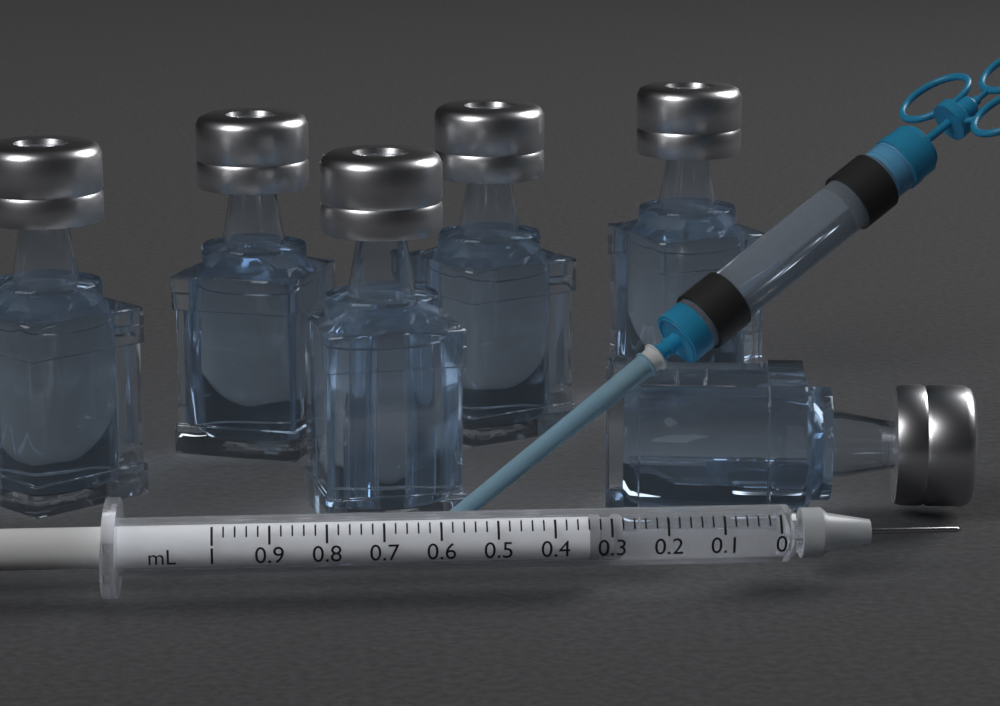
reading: 0.28 mL
